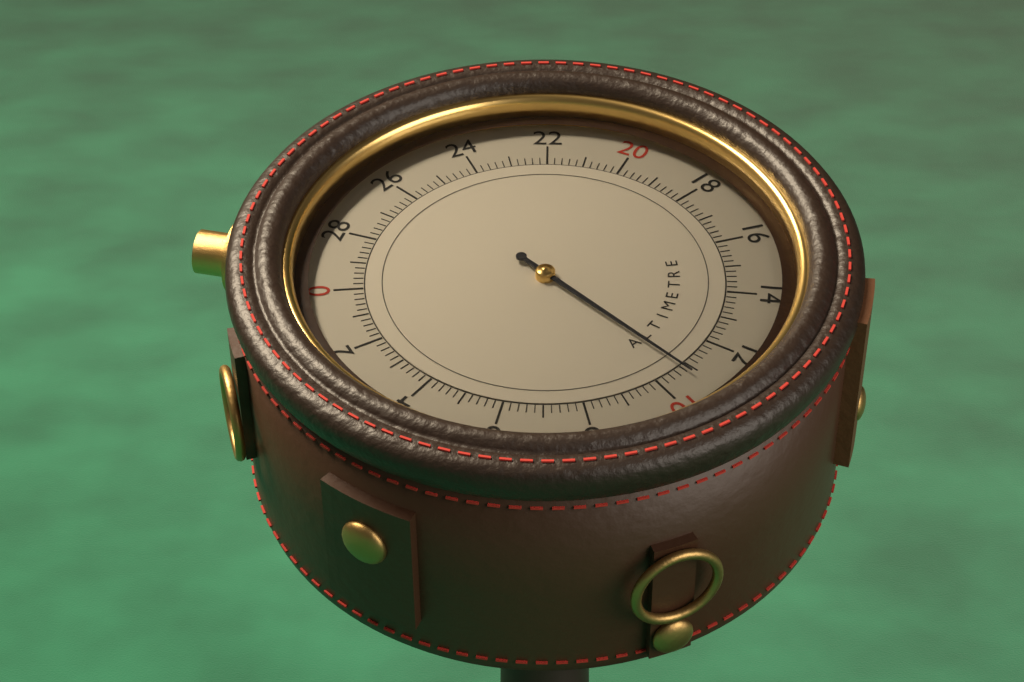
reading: 10.8 (no unit)
